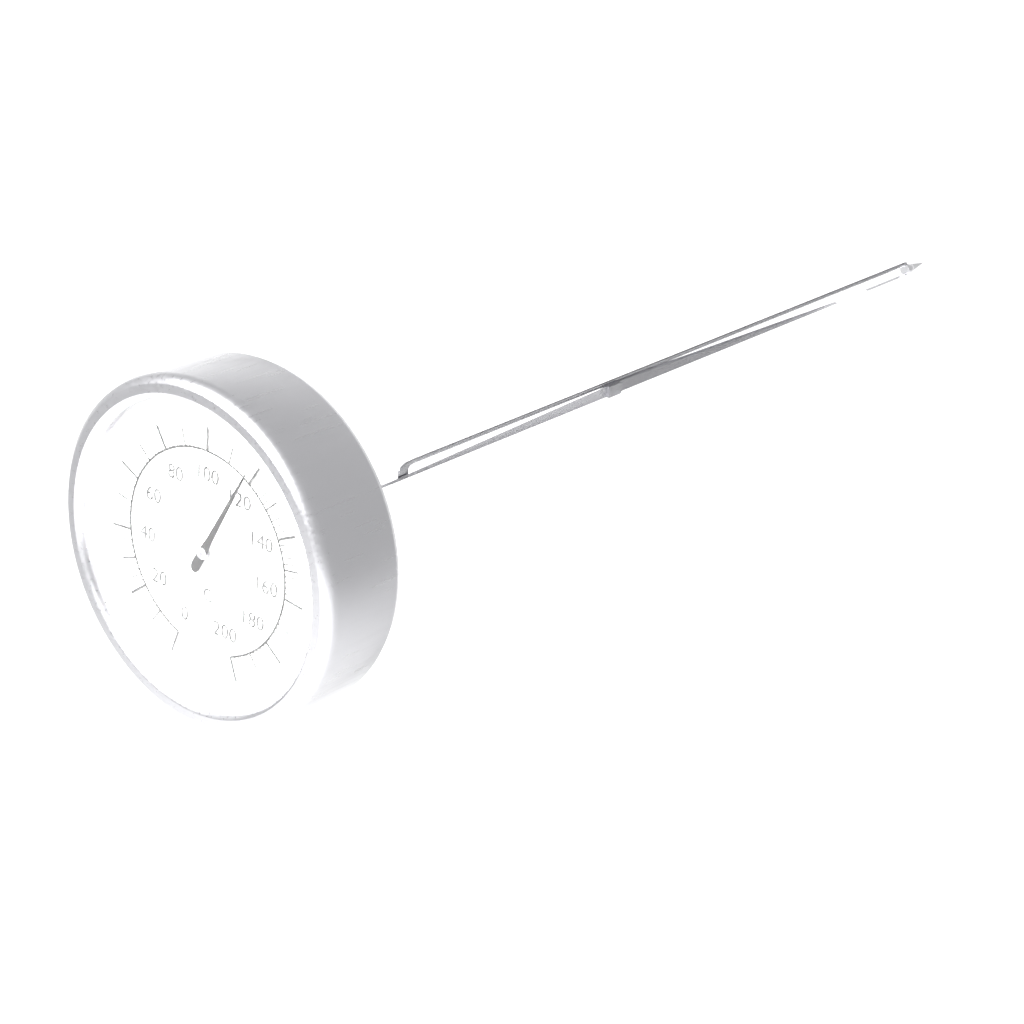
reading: 118 °C
